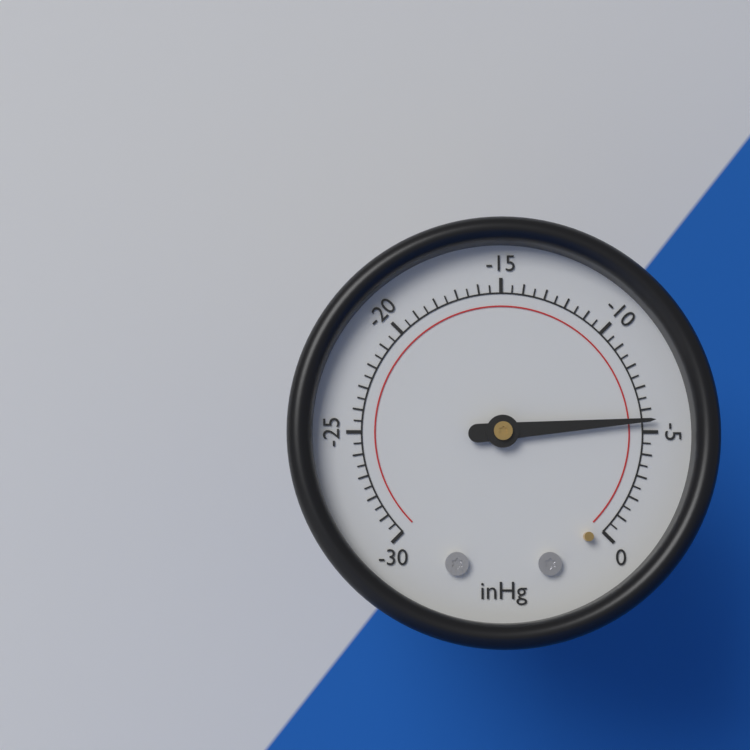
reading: -5.5 inHg
